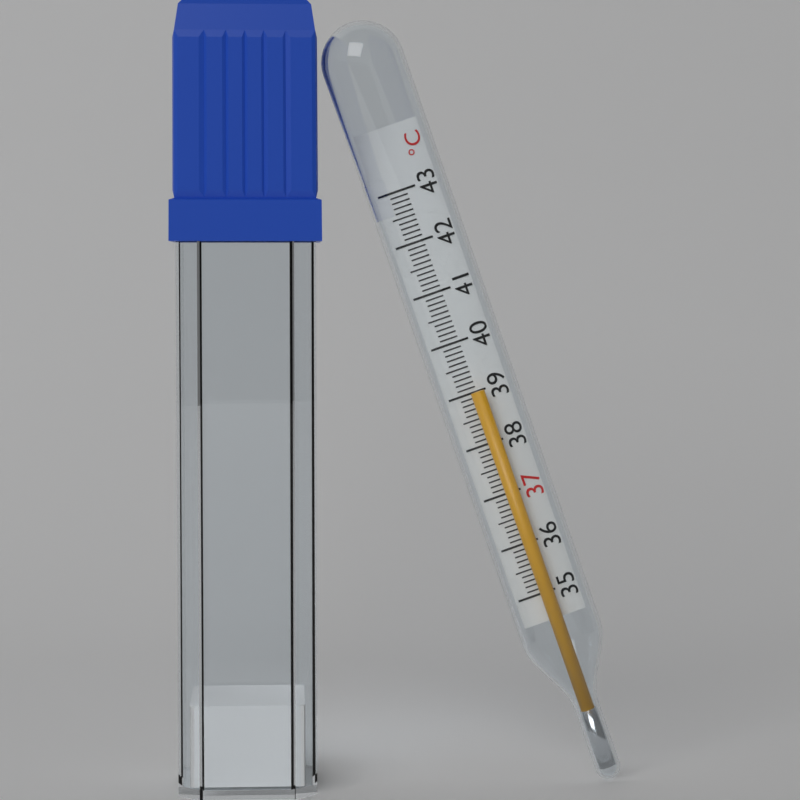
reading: 39.0 °C
